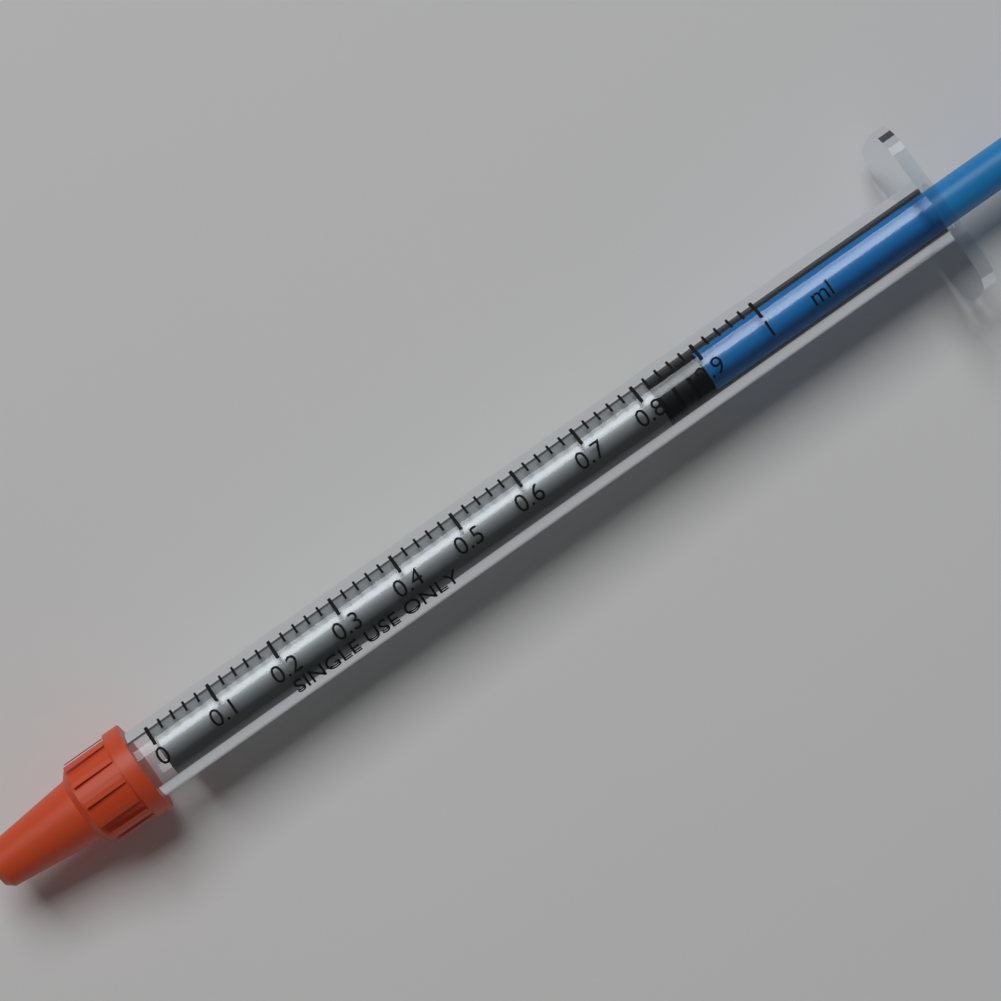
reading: 0.82 ml
